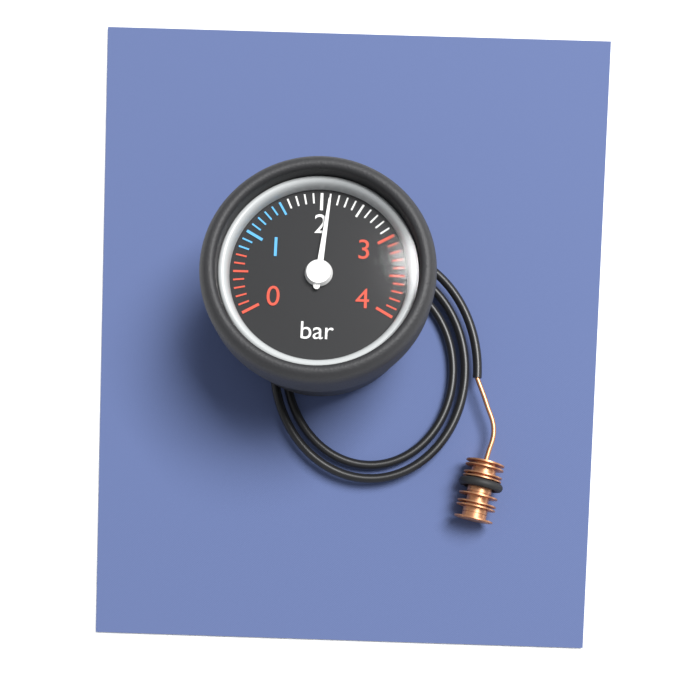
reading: 2.1 bar
